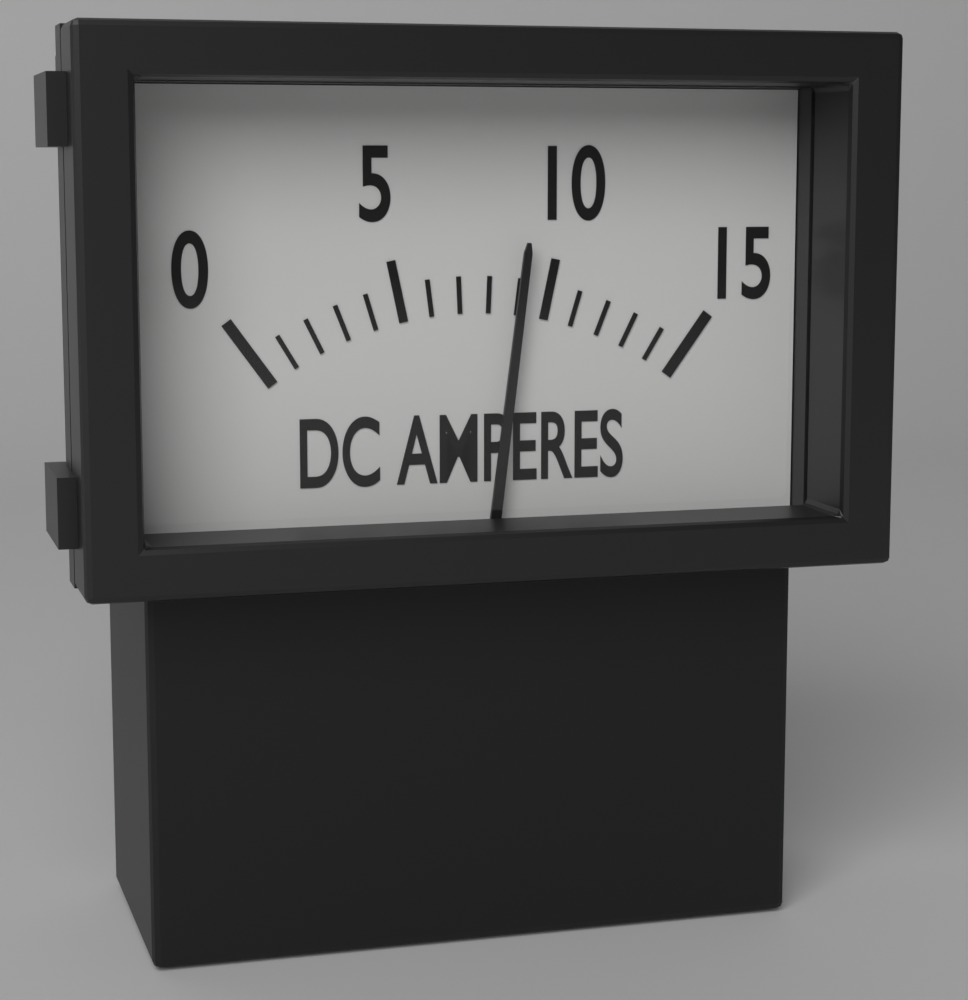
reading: 9 A
